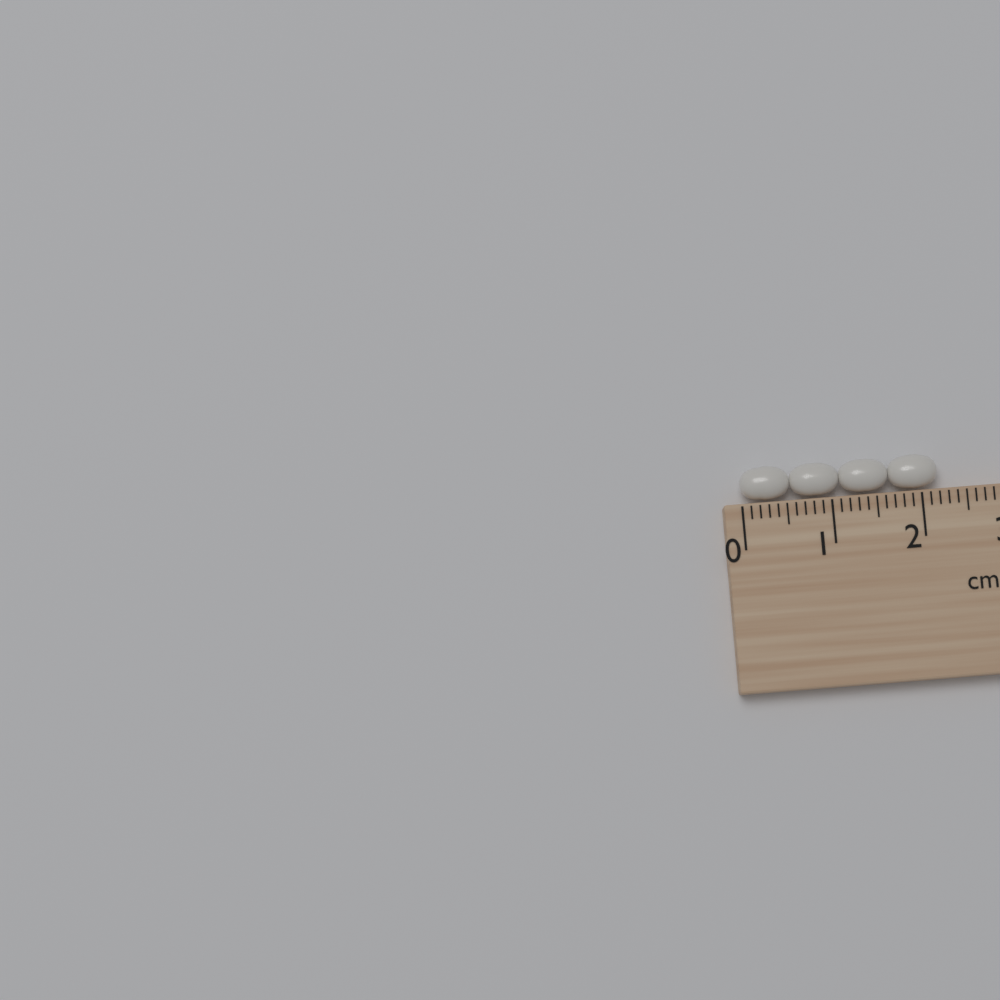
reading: 2.2 cm
